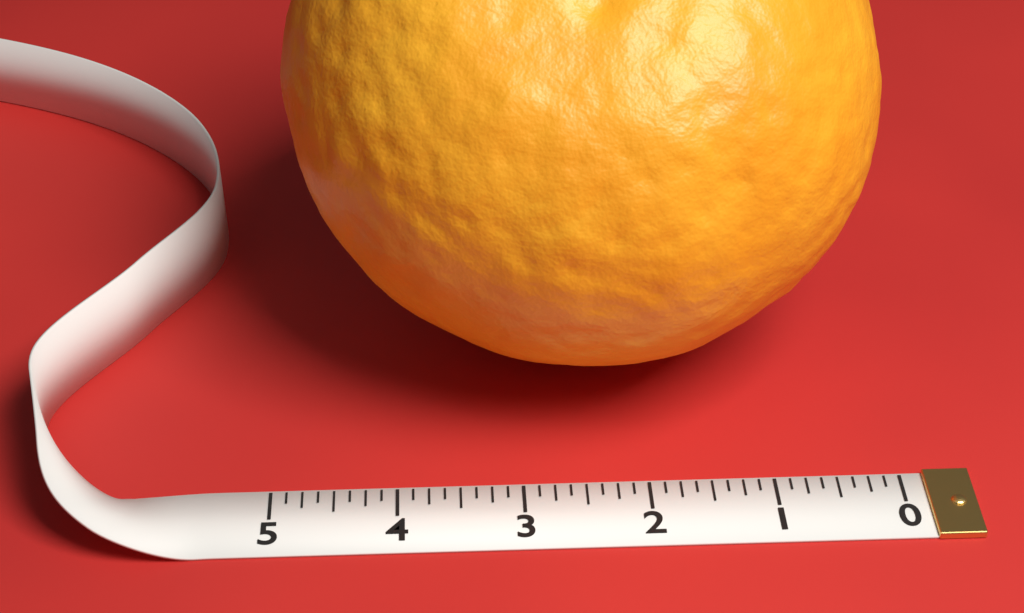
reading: 4.875 (no unit)
